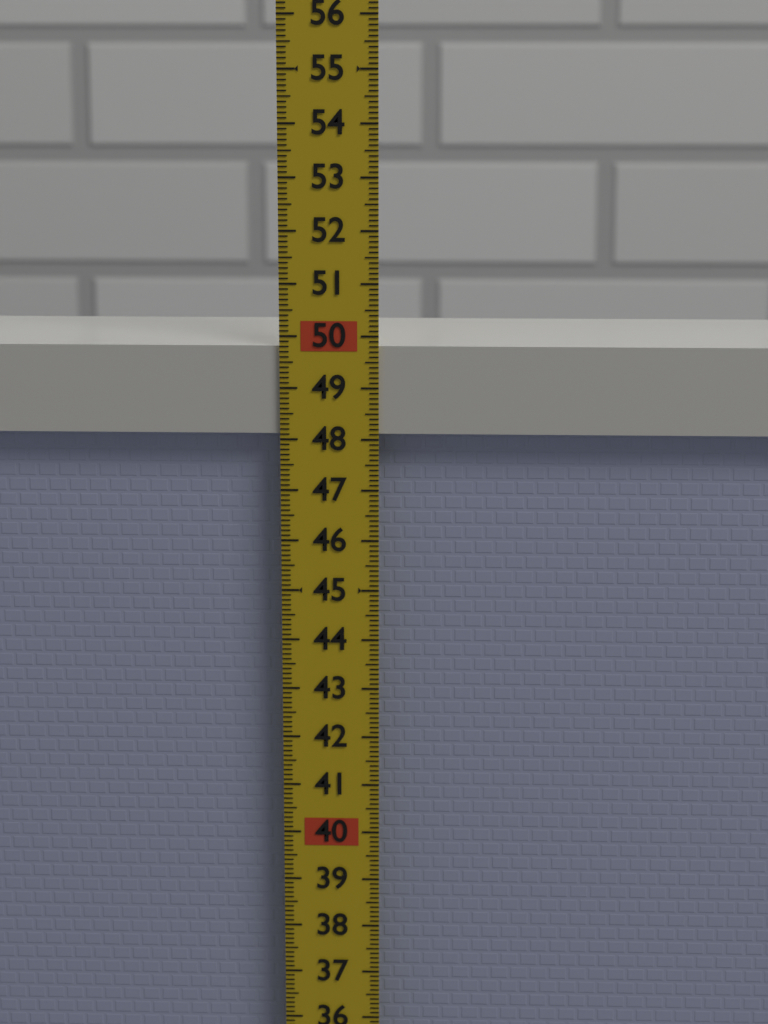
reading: 49.8 (no unit)
